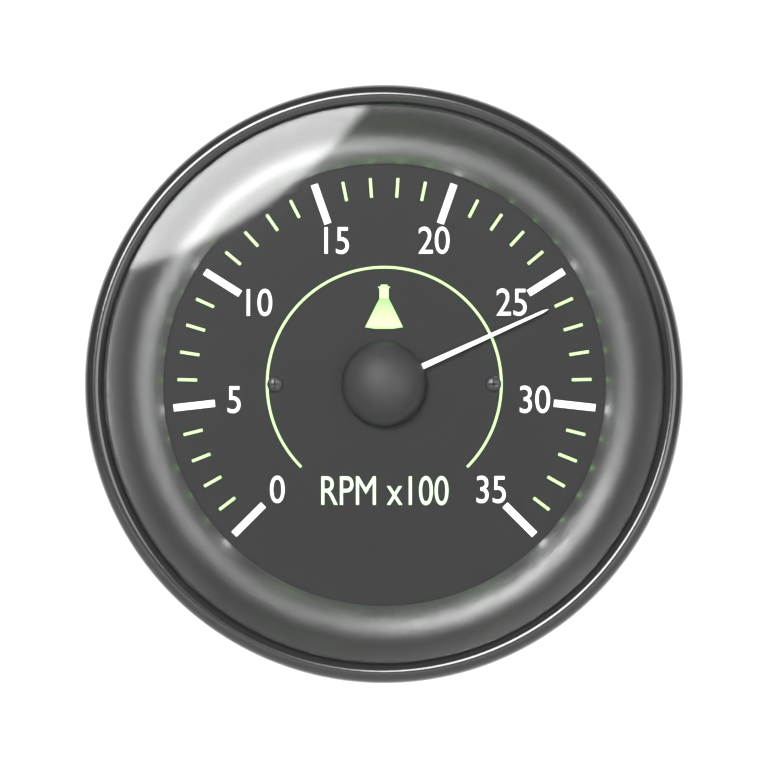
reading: 26 RPM x100
